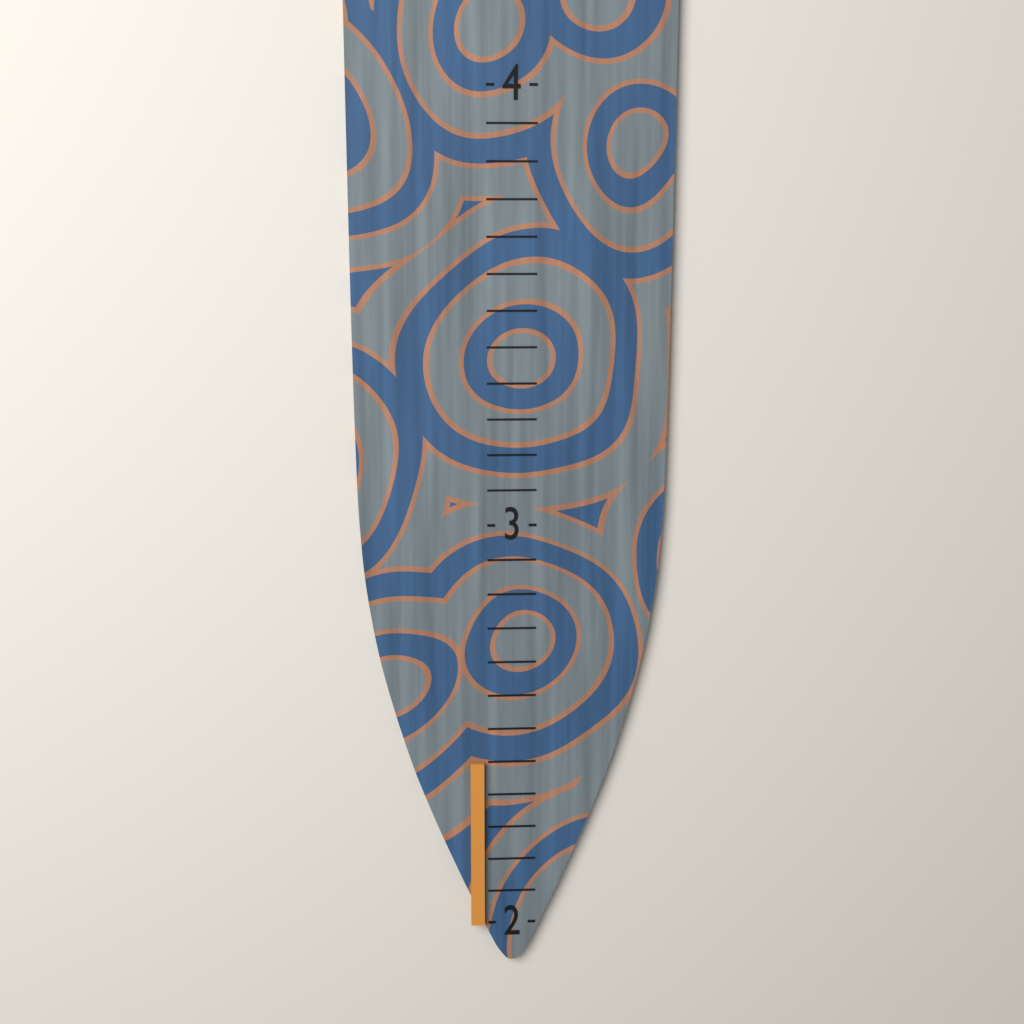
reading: 2.416666 (no unit)
